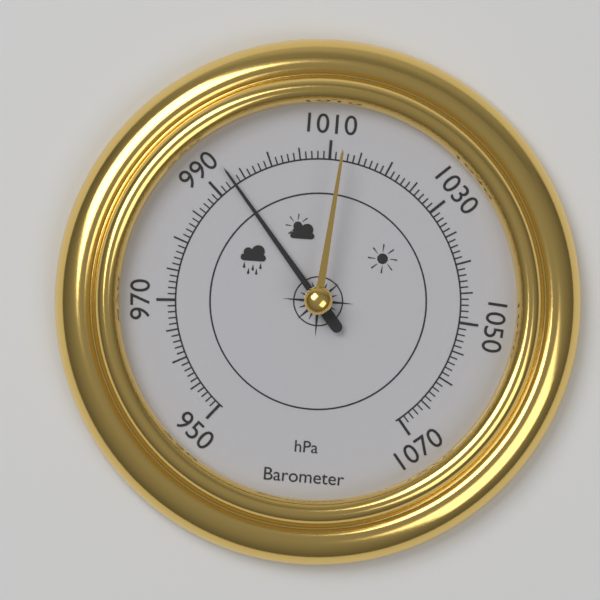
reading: 993 hPa
